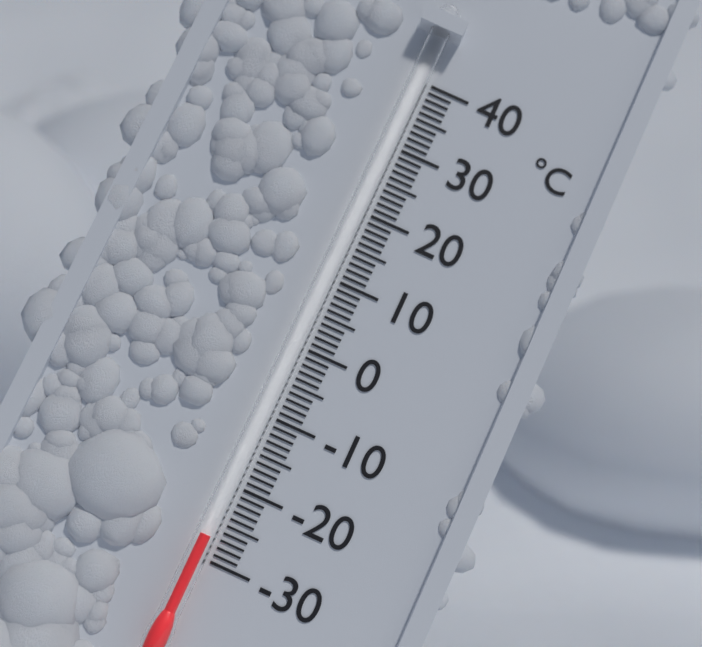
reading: -27 °C
